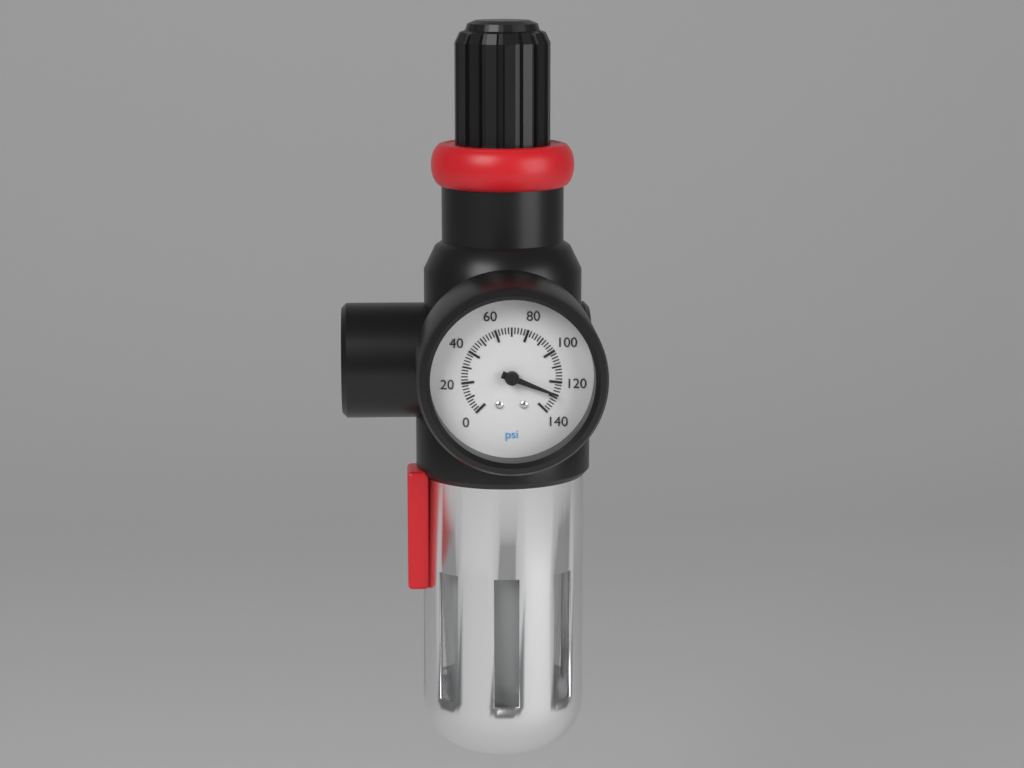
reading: 128 psi
